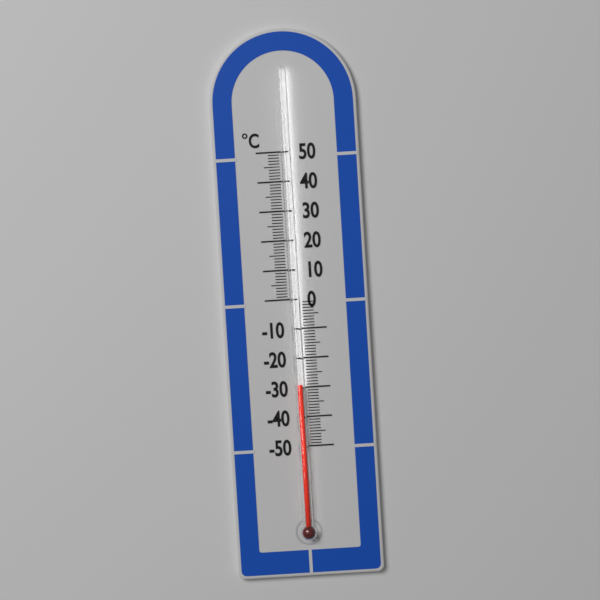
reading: -29 °C
